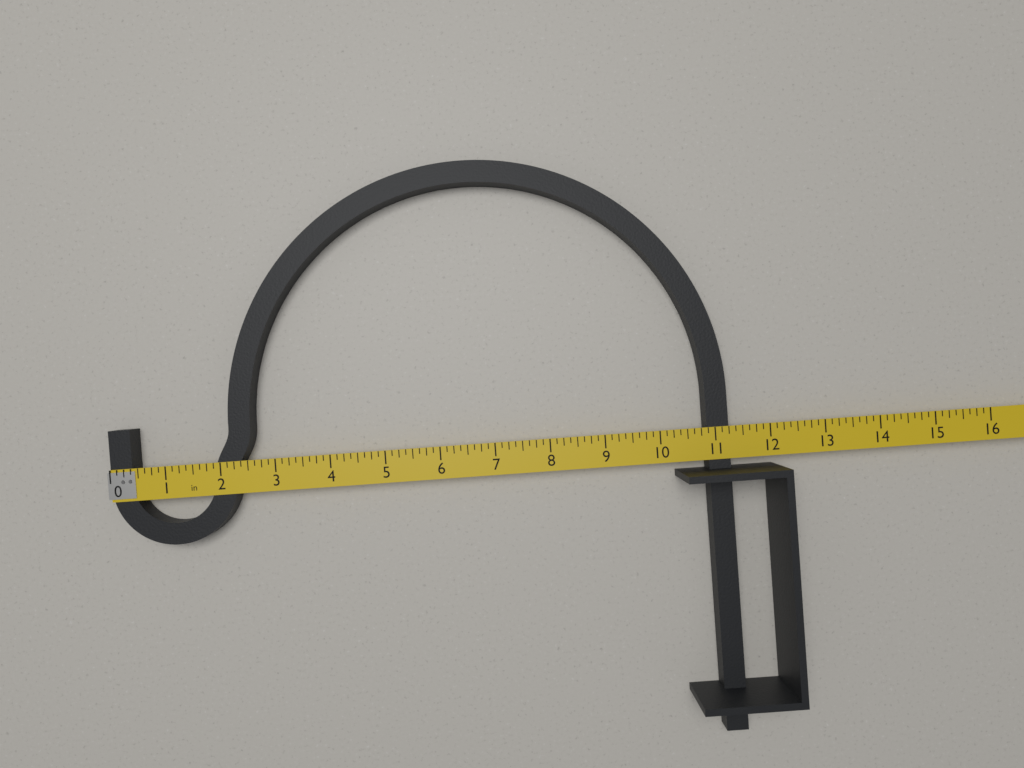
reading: 11.250 in
